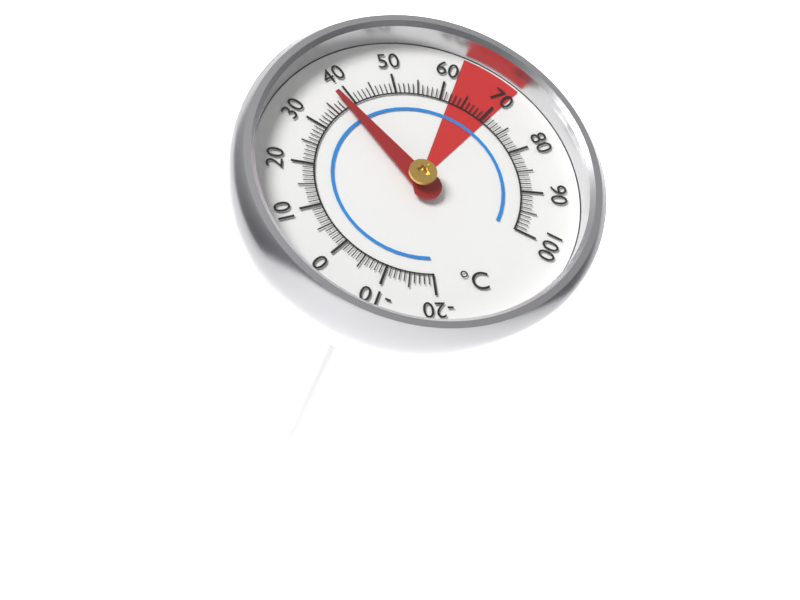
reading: 38 °C
